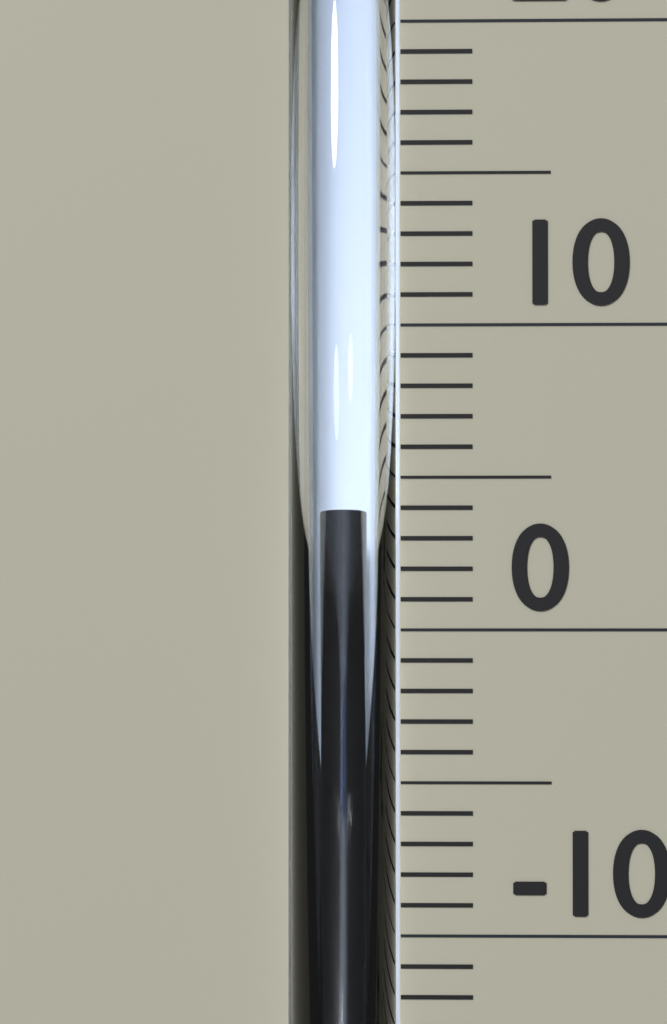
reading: 4 °C
